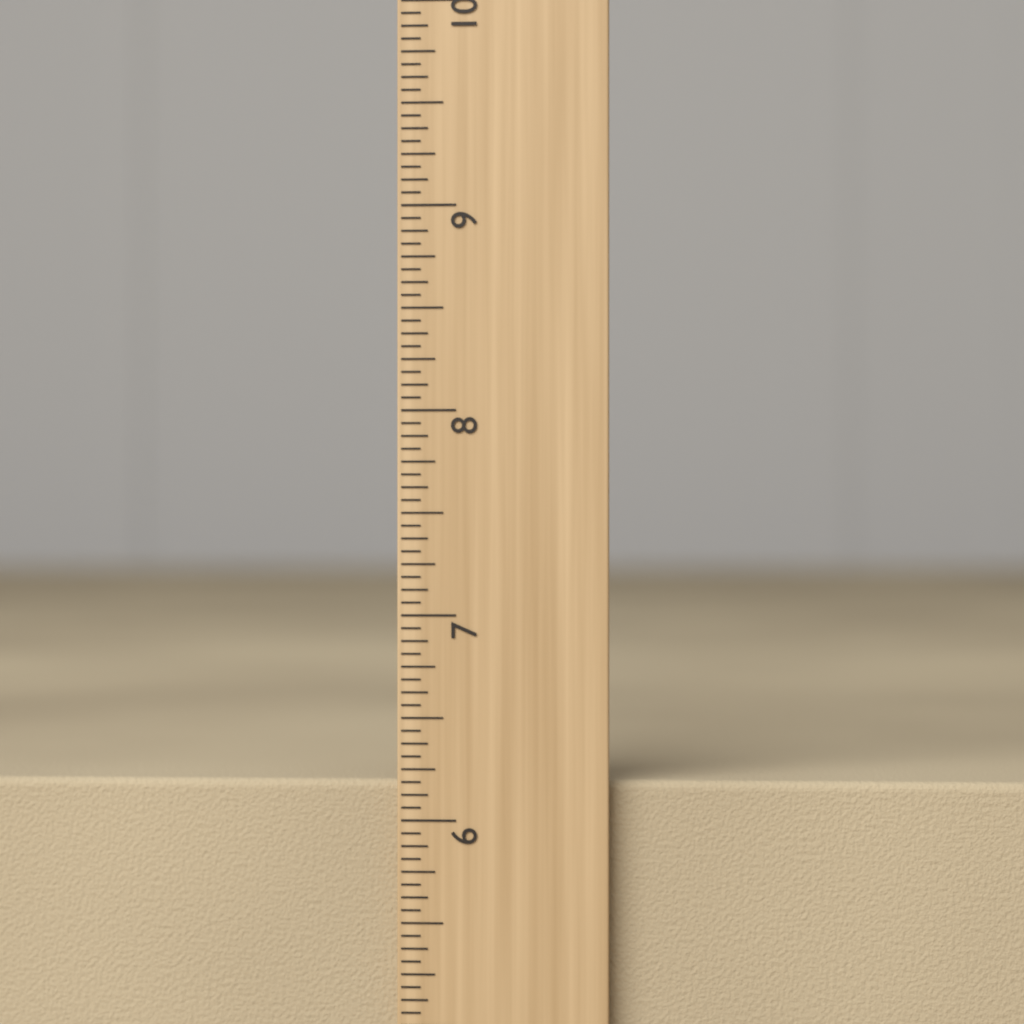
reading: 6.1875 inch
